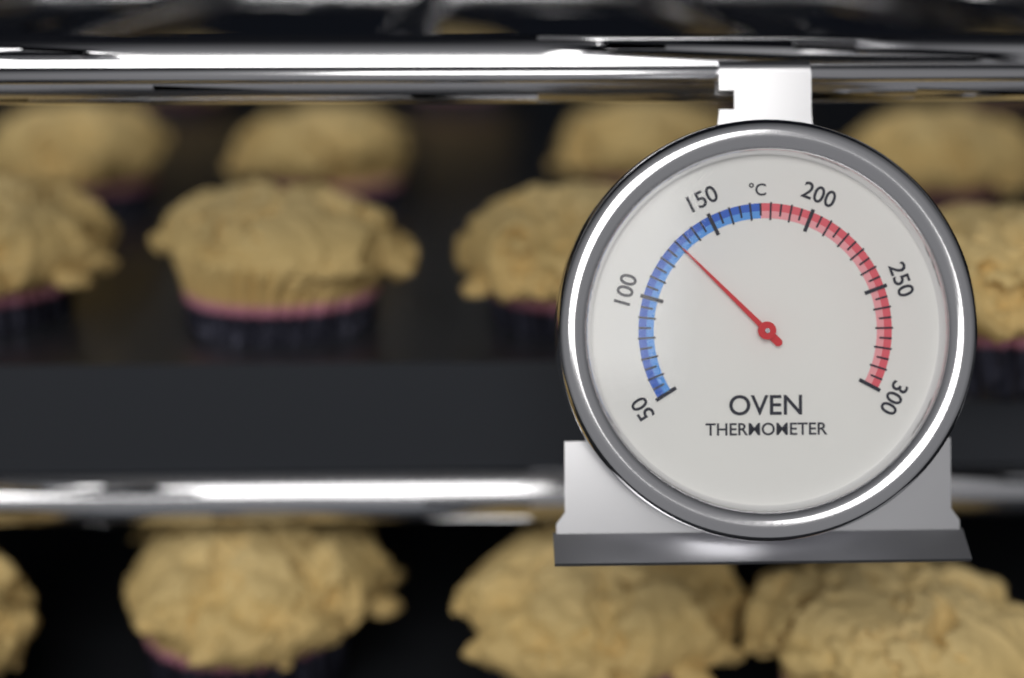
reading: 130 °C
